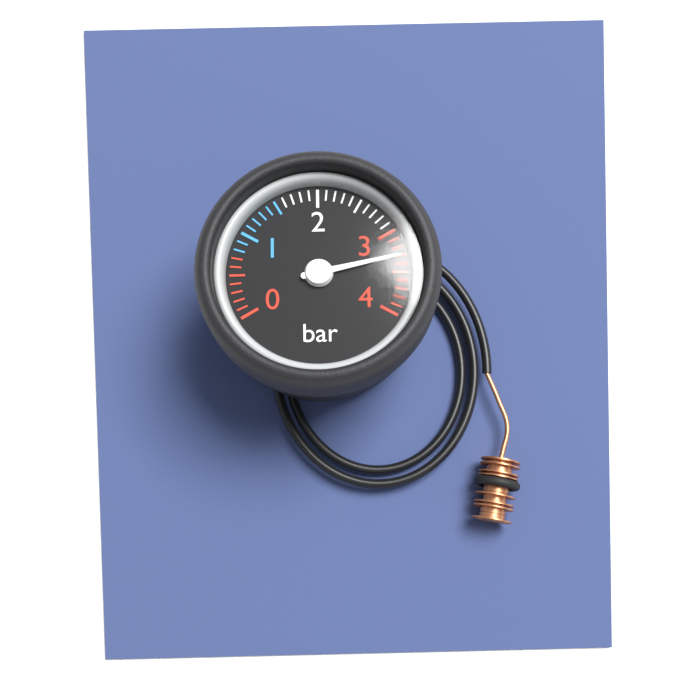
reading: 3.3 bar
